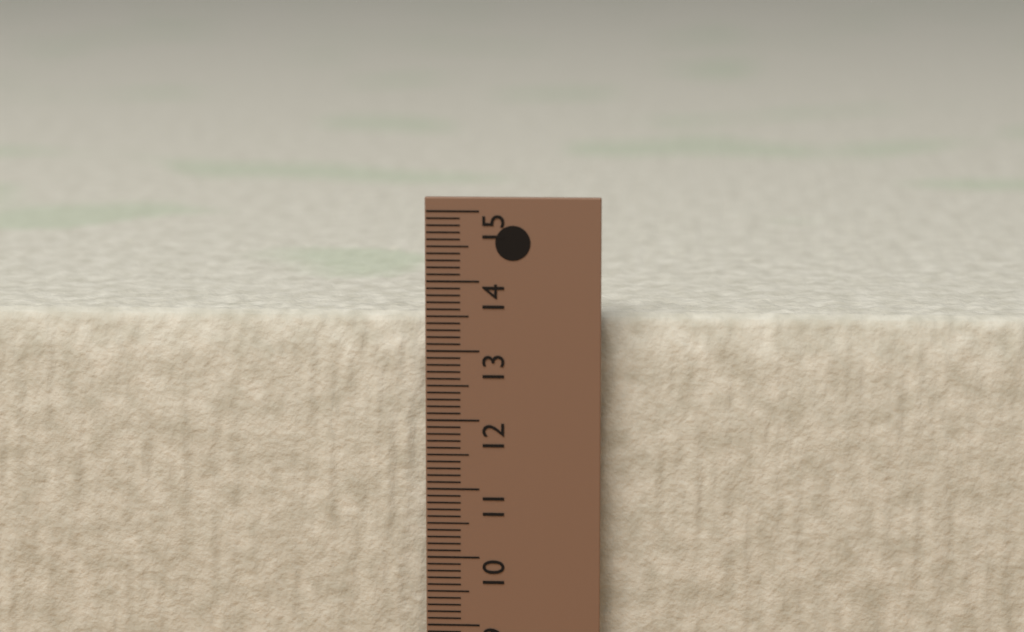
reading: 13.5 cm
